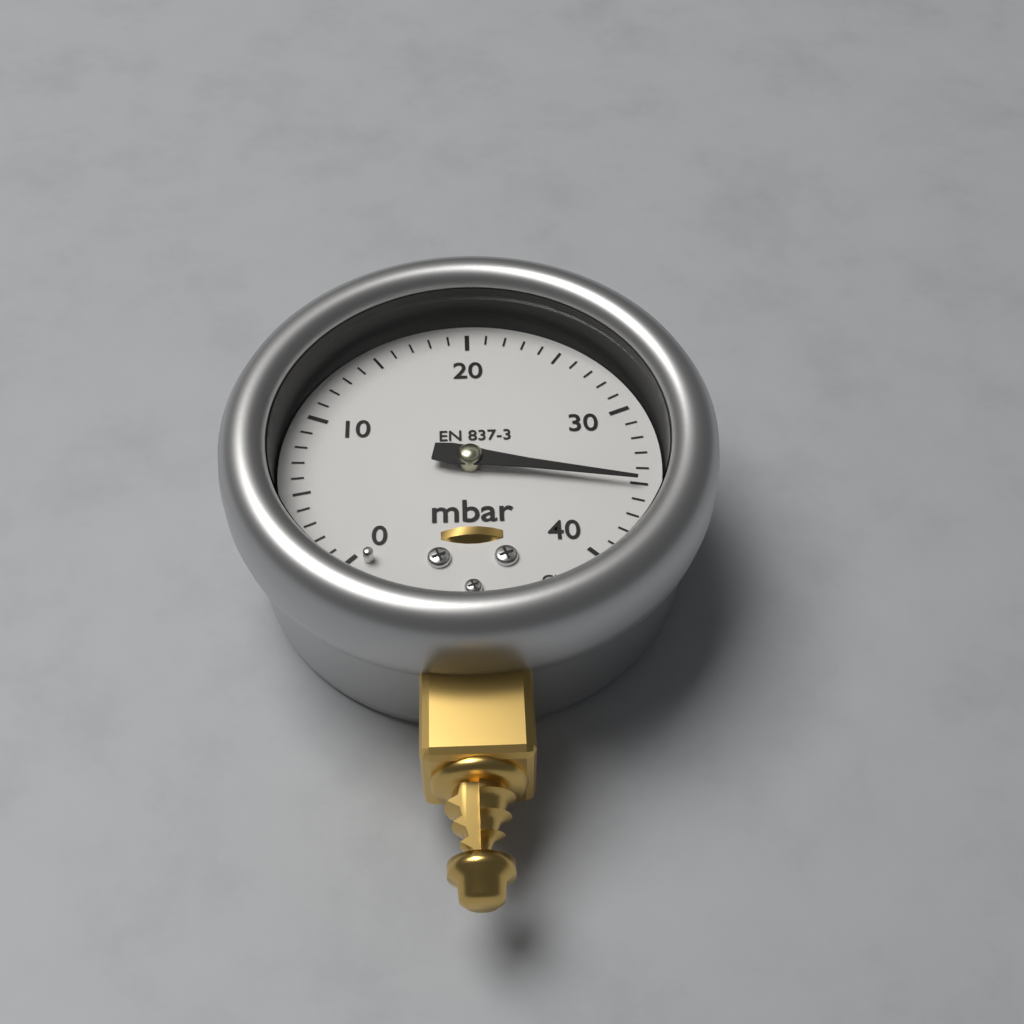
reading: 35 mbar
